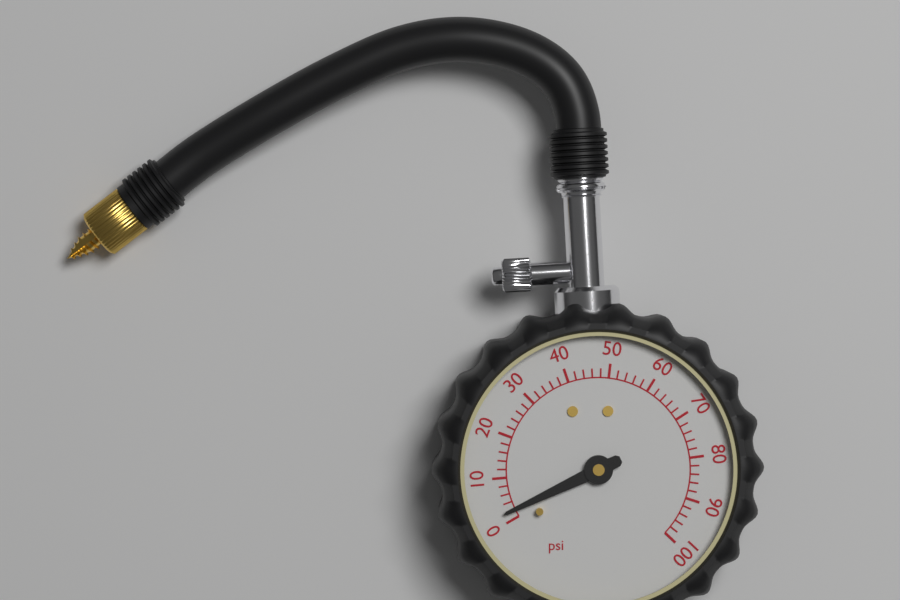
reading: 2 psi
